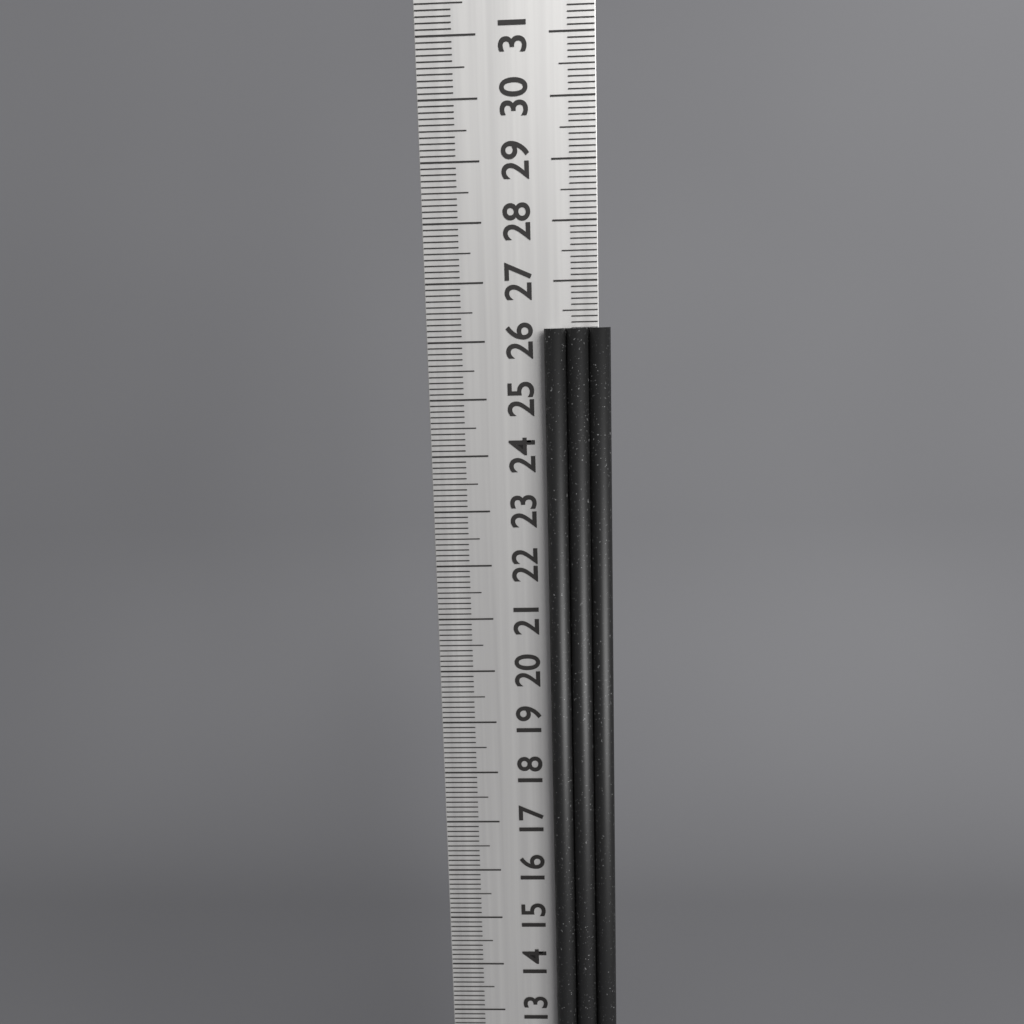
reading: 26.2 cm
